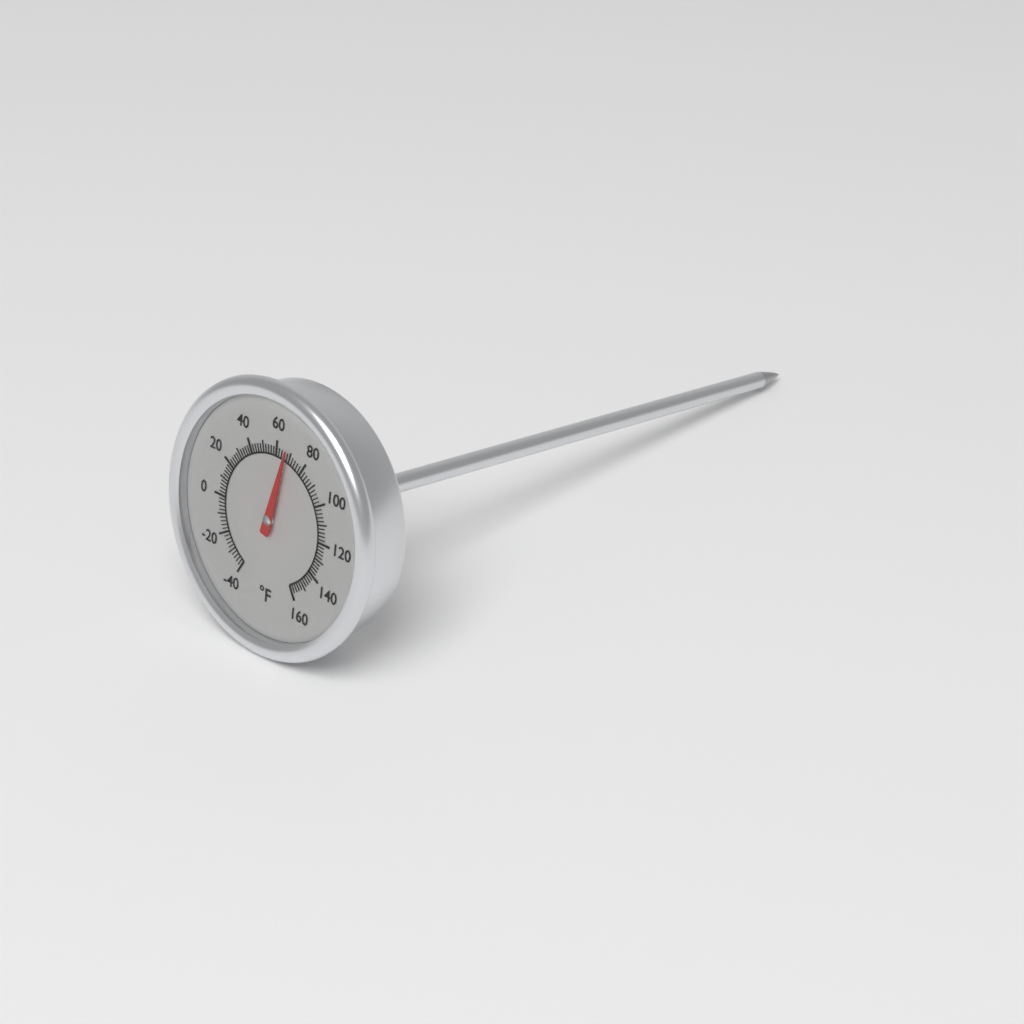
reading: 68 °F
